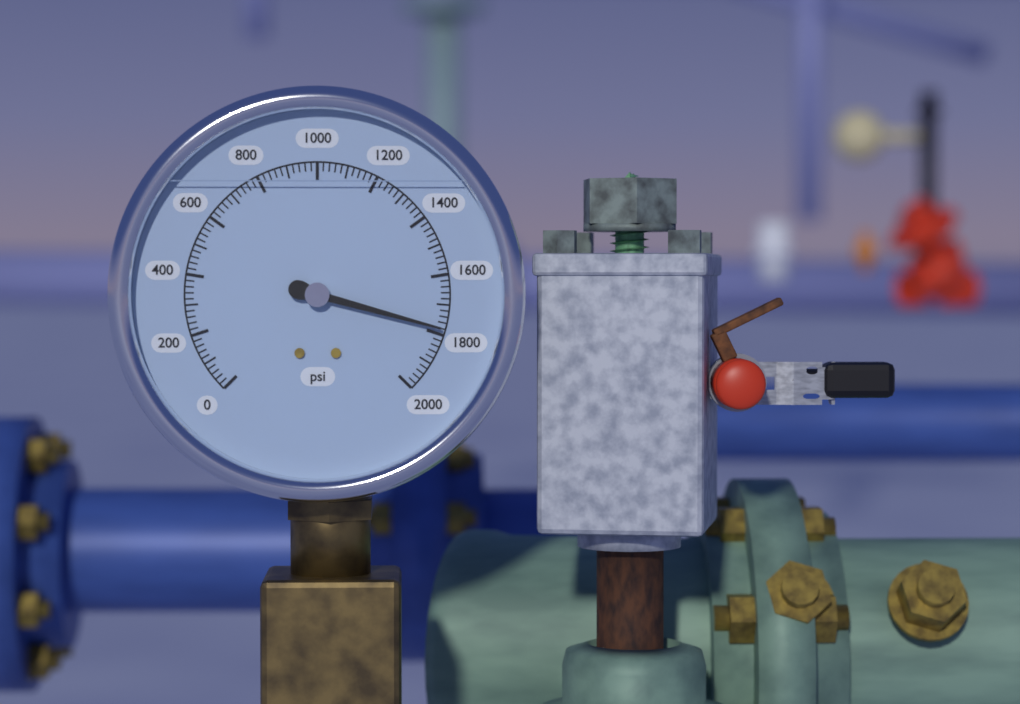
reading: 1780 psi
